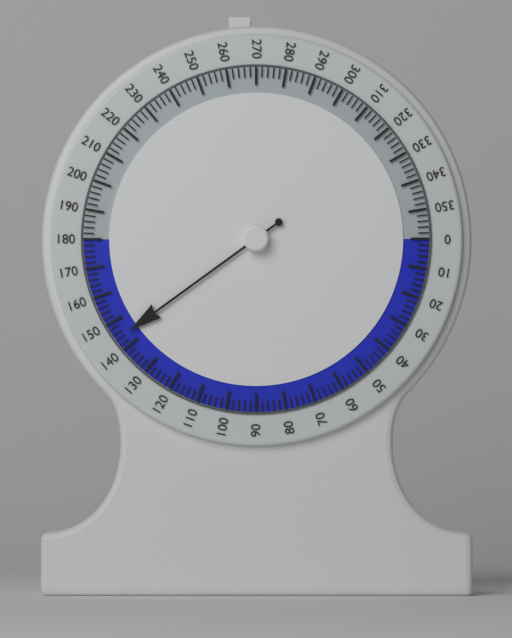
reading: 144 (no unit)
